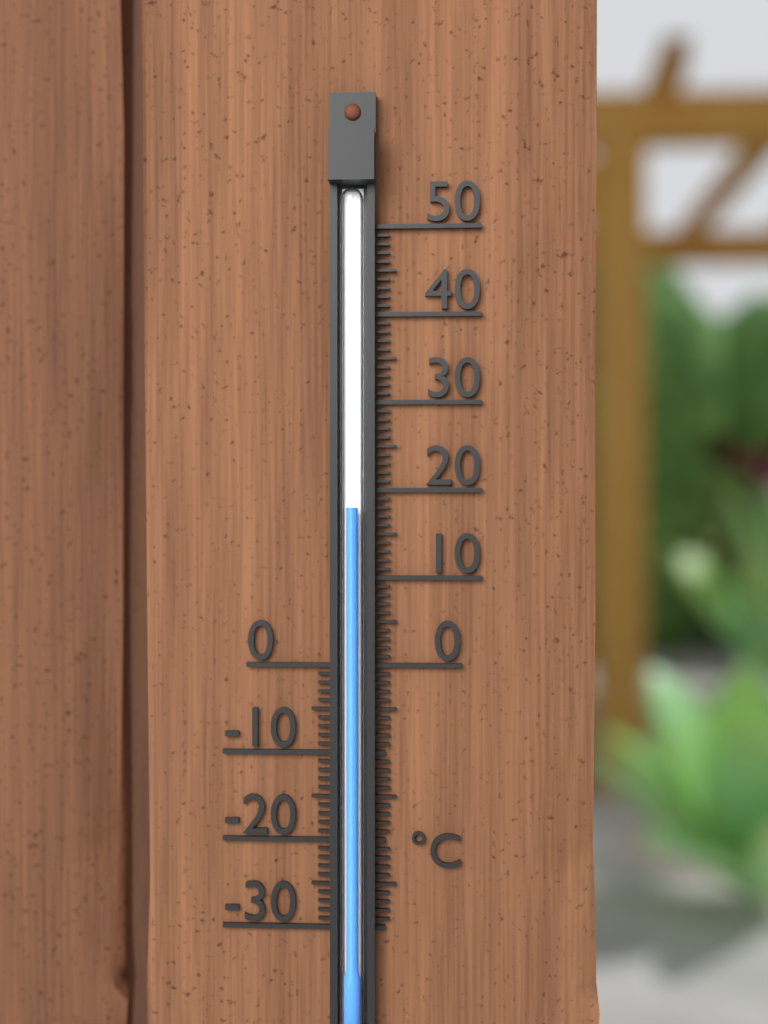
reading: 18 °C
